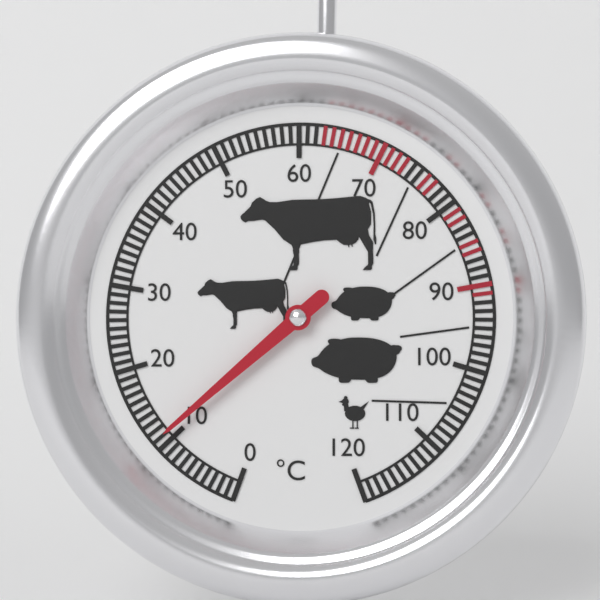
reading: 11 °C
